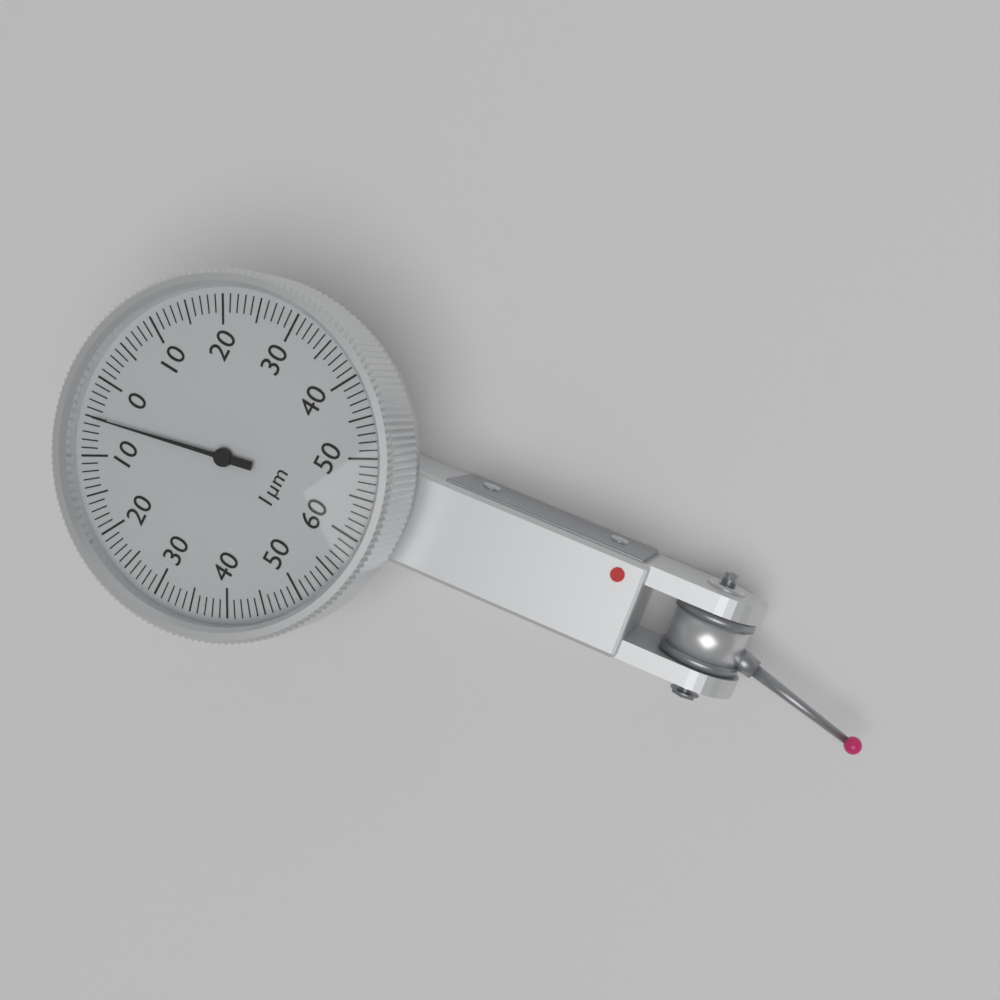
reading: 5 µm
